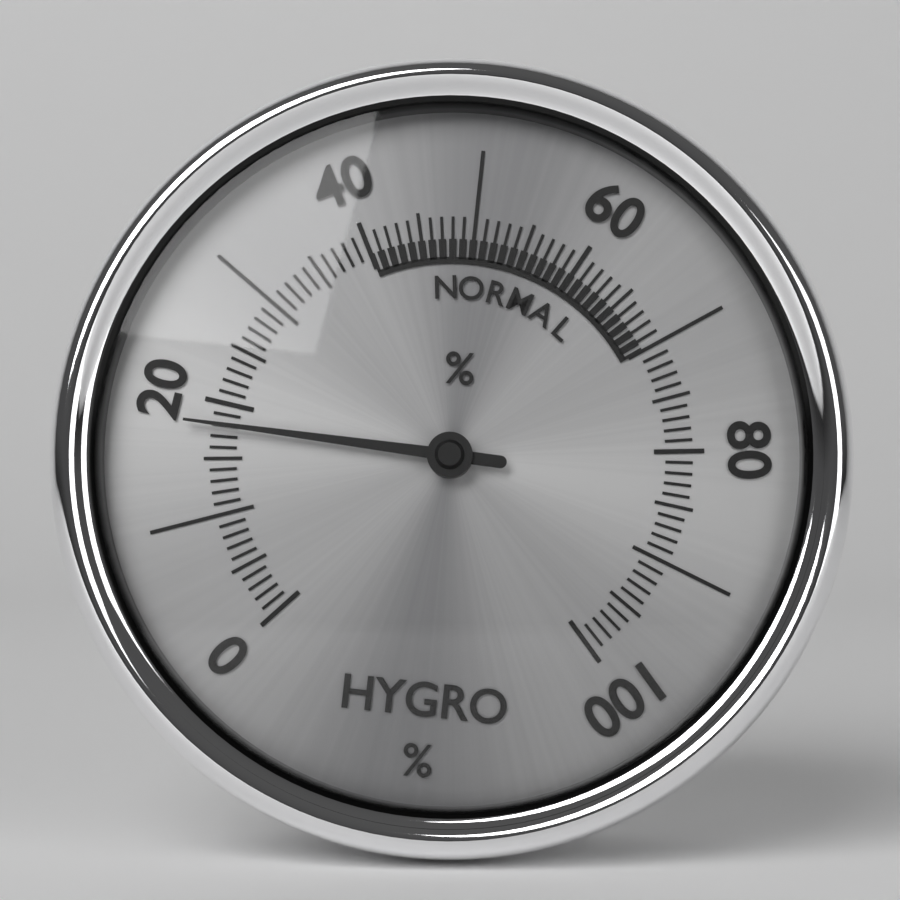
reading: 18 %
